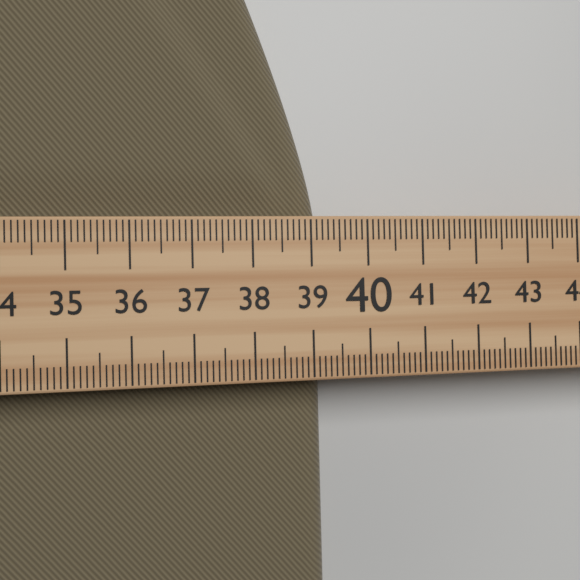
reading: 39.3 (no unit)
